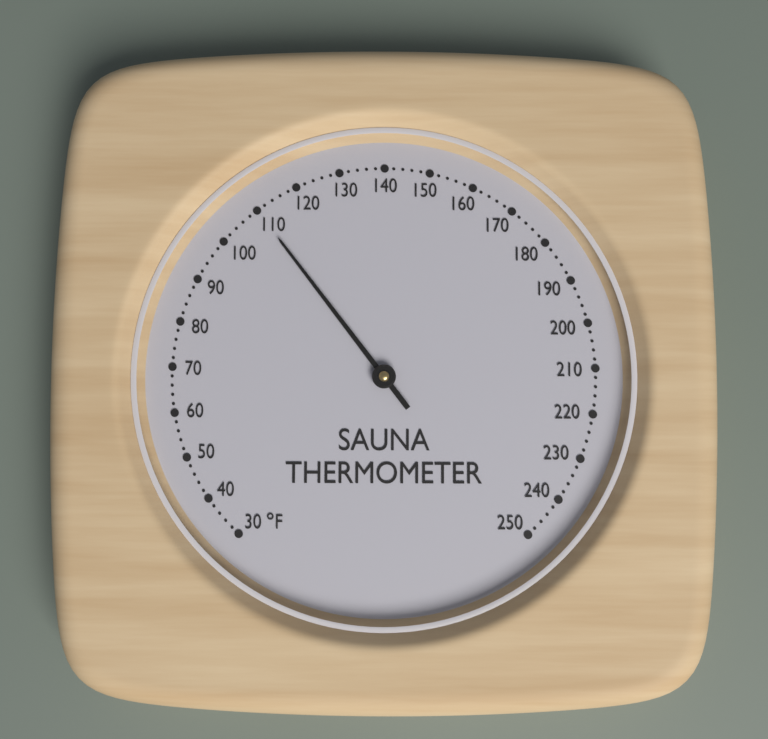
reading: 110 °F
